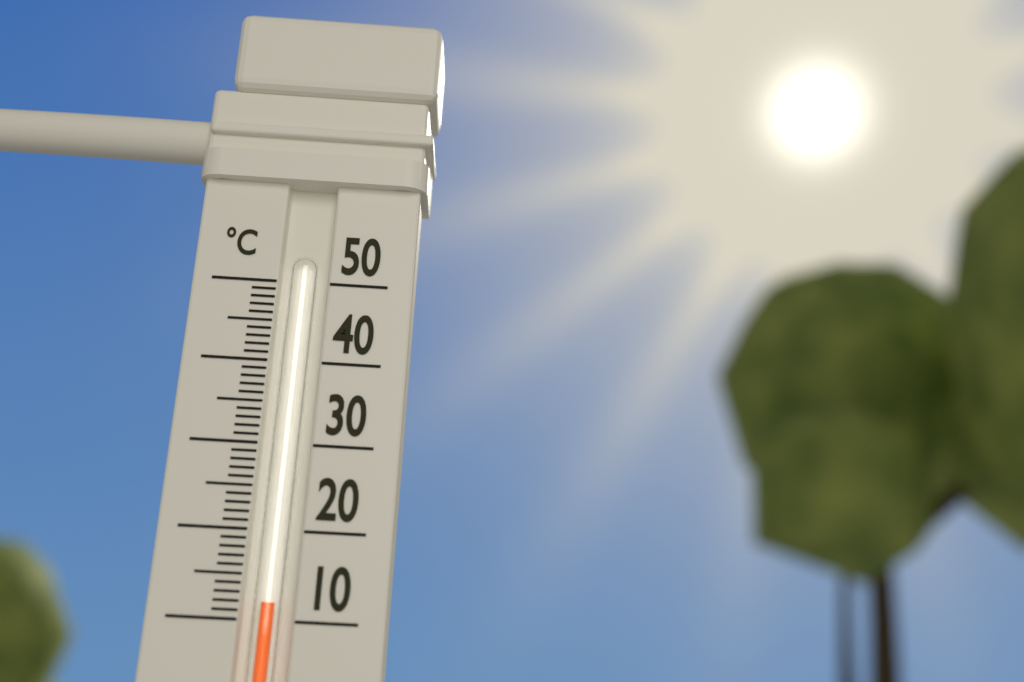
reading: 12 °C
